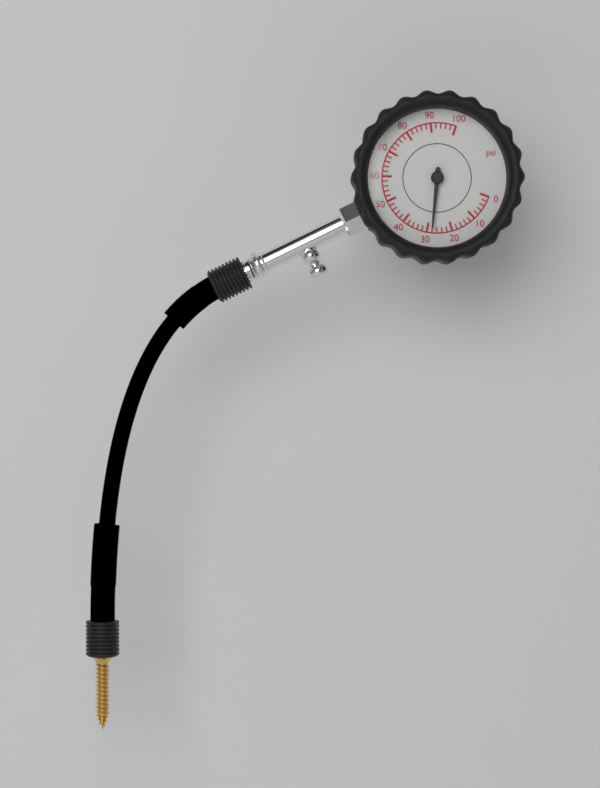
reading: 28 psi
